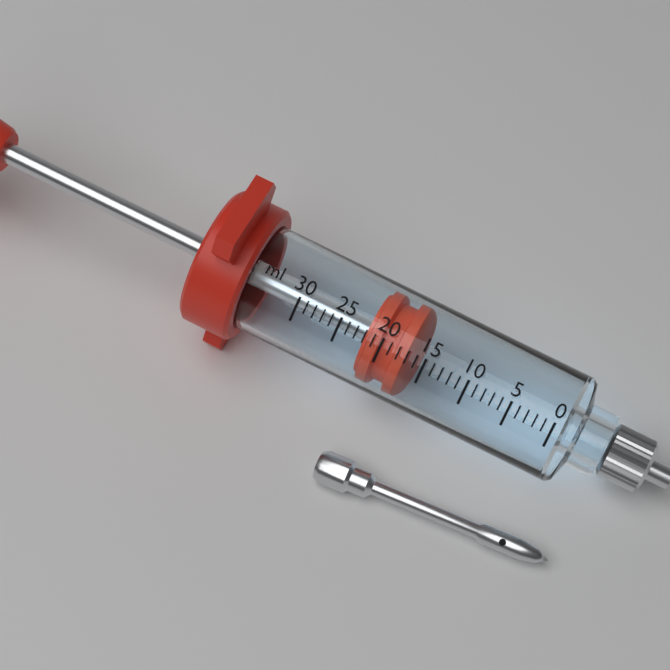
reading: 17 ml
